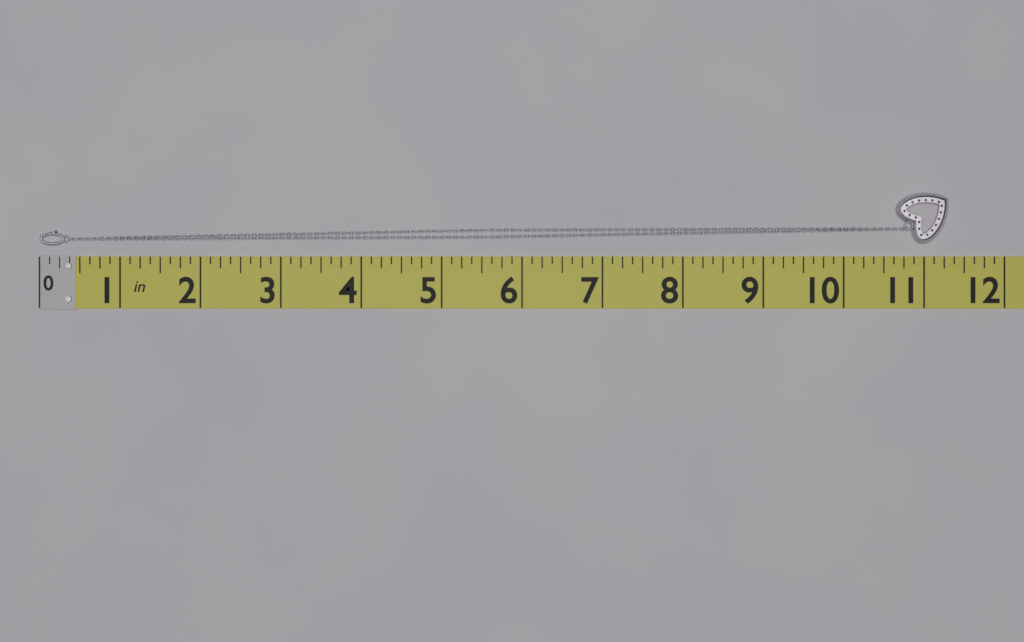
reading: 11.300 in
